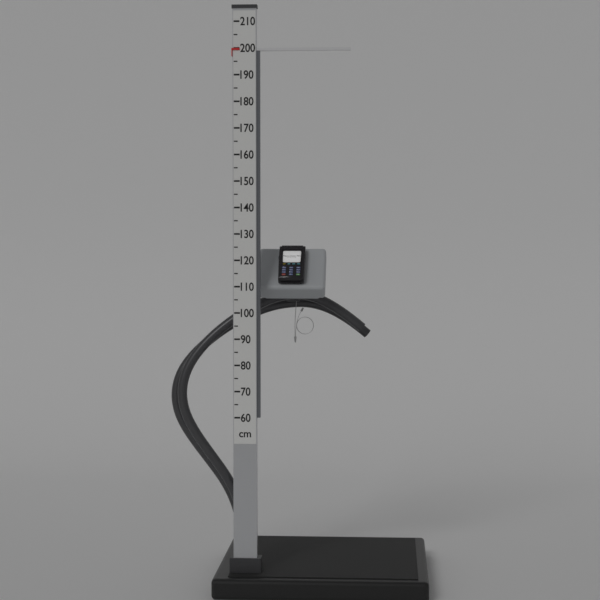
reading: 200 cm
